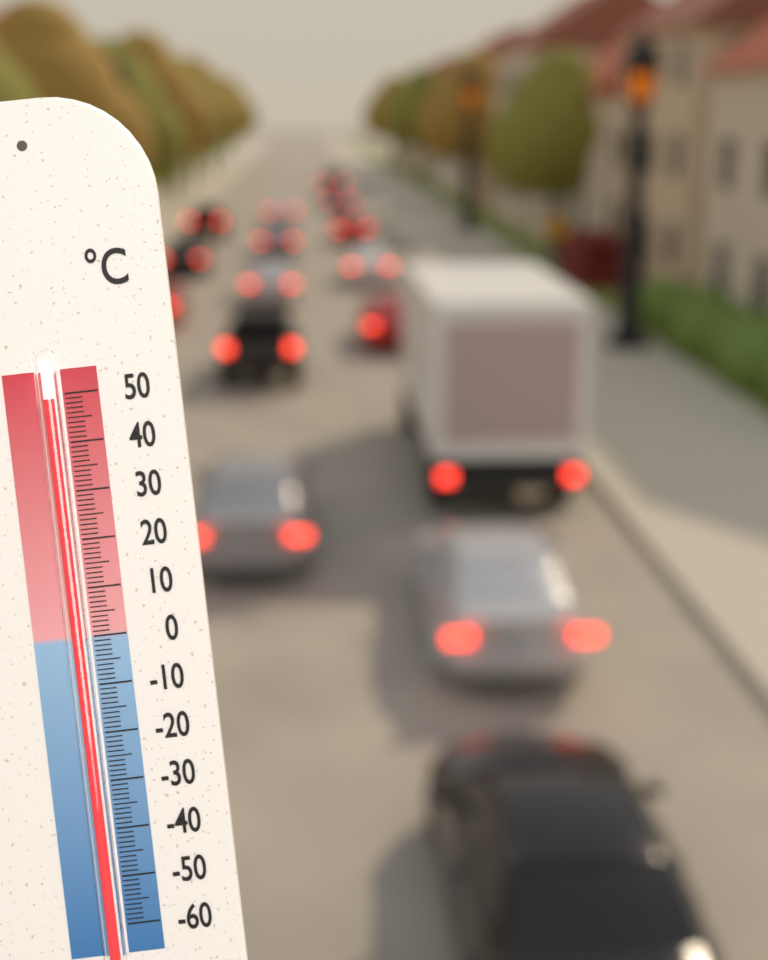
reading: 49 °C
